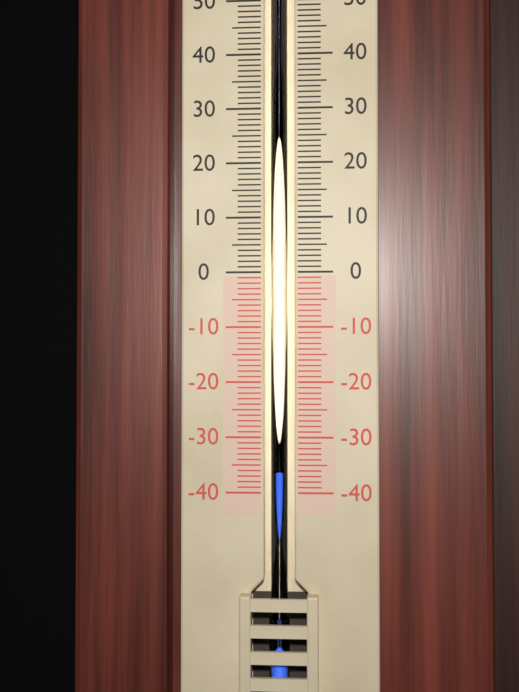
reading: -36 (no unit)
